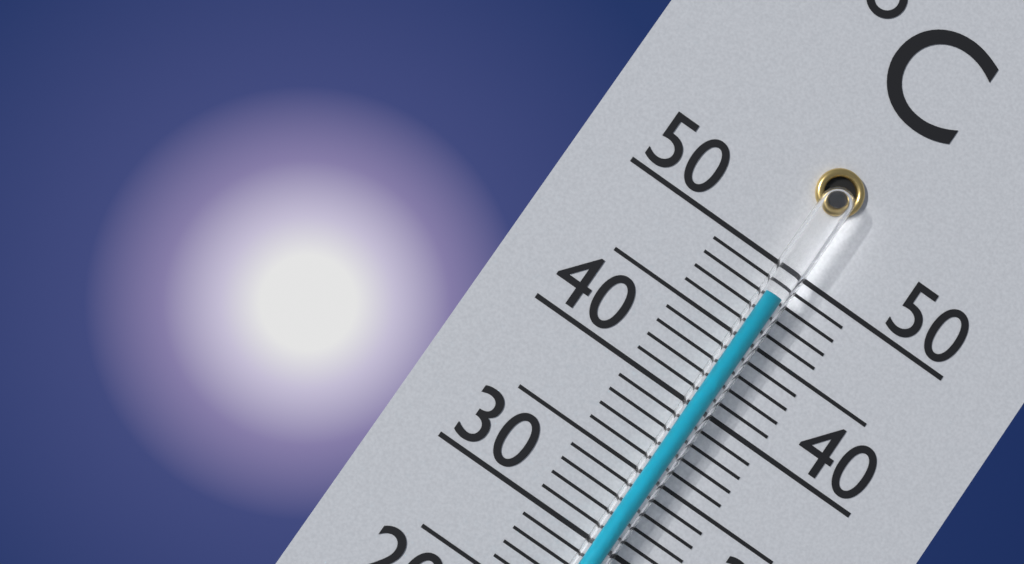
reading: 48 °C
